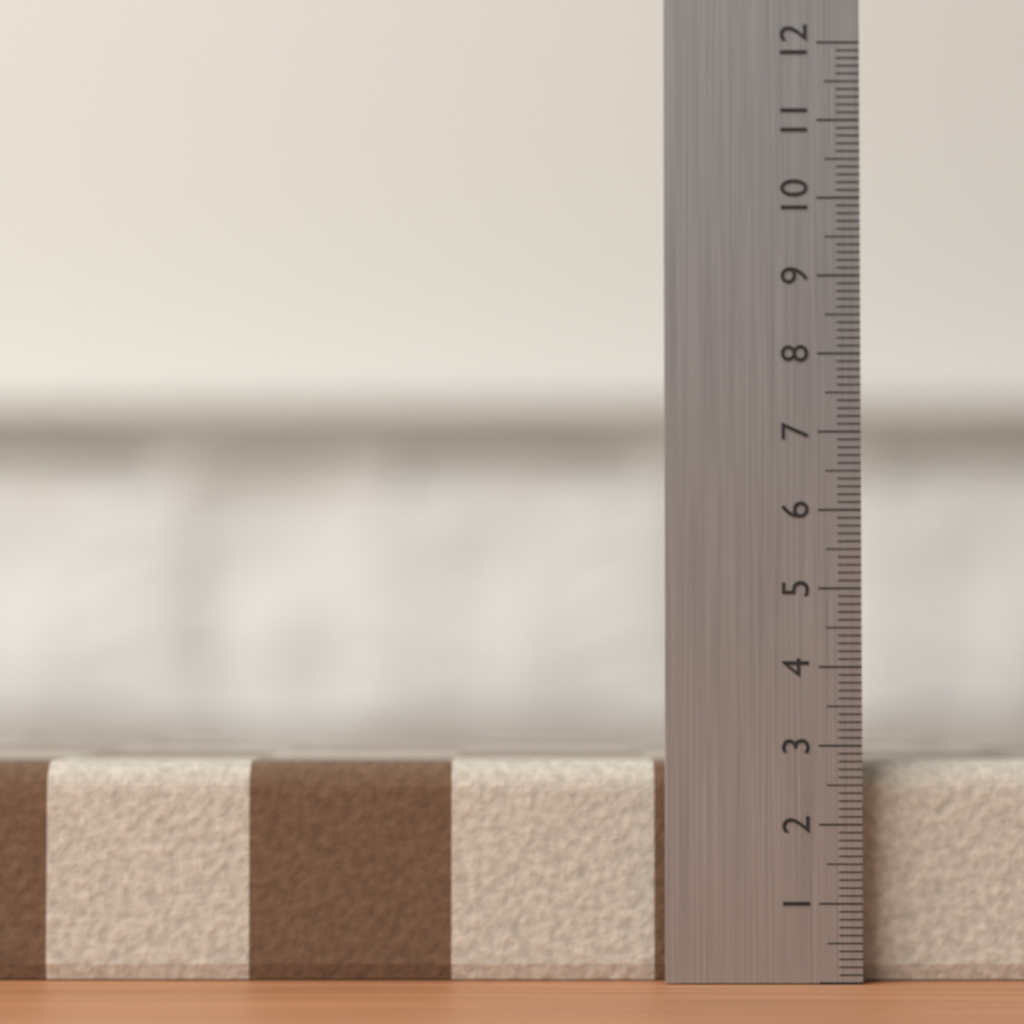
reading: 2.8 (no unit)
